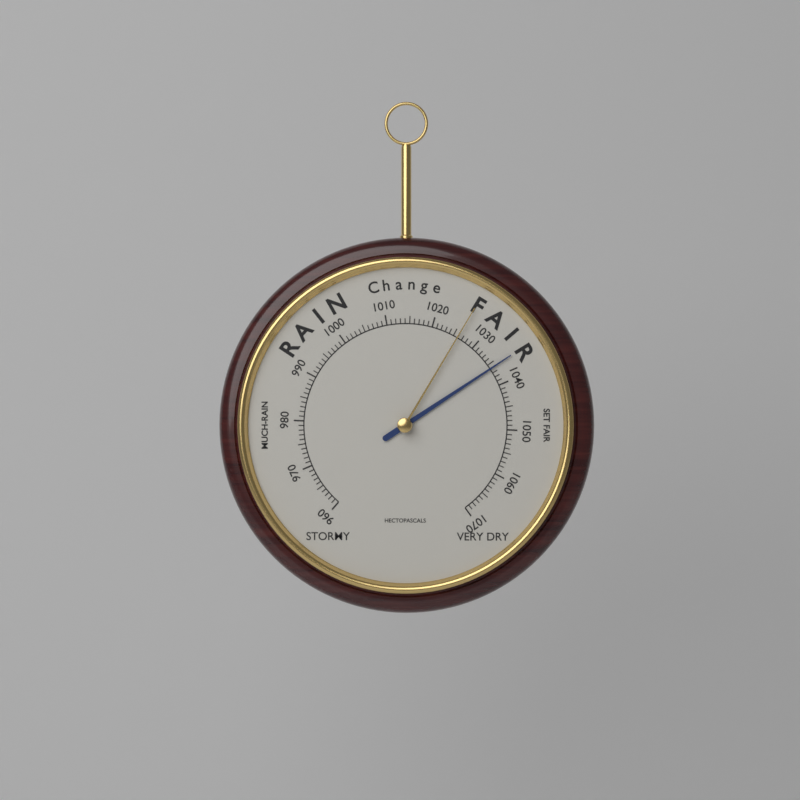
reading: 1036 hPa
